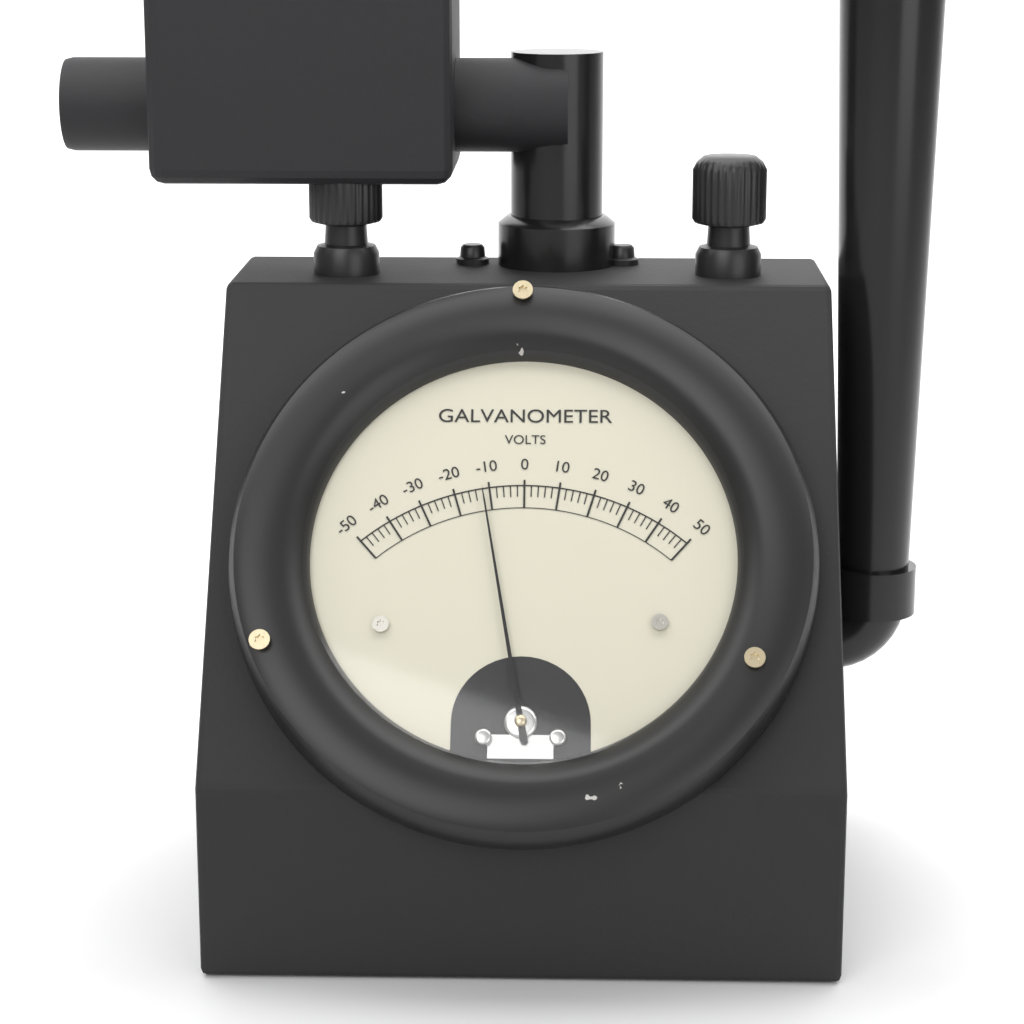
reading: -12 V
